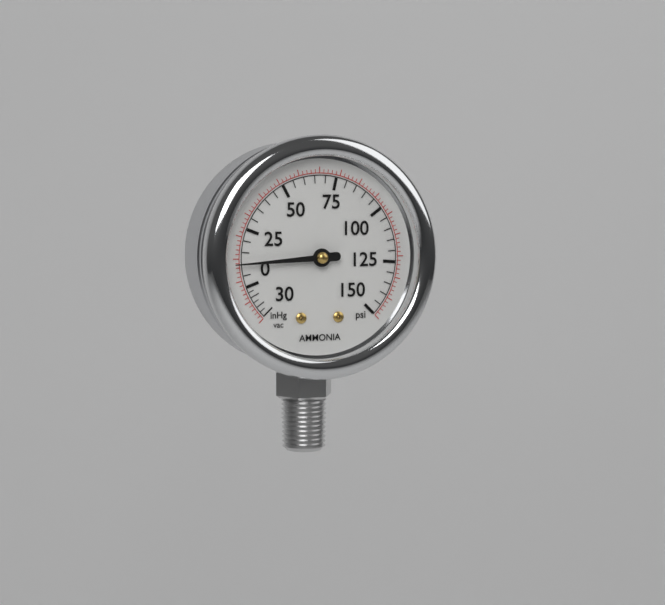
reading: 10 psi
